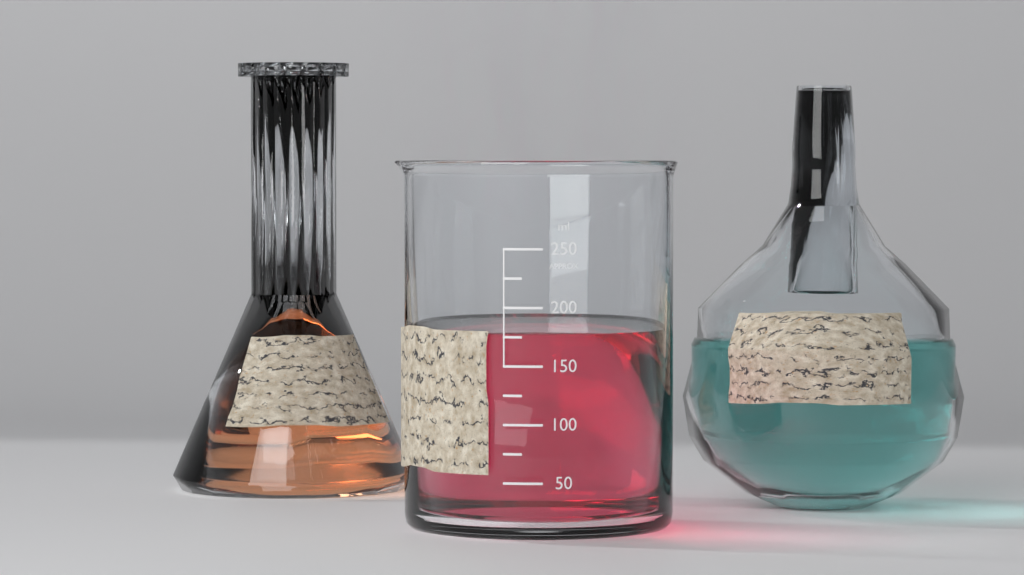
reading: 175 ml
